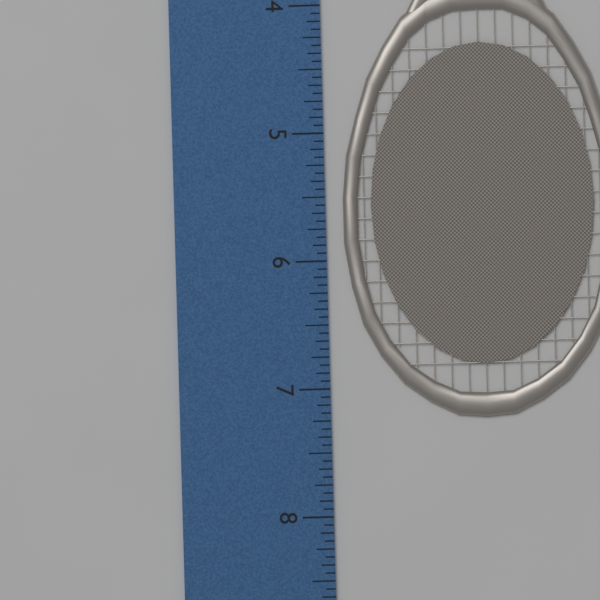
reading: 7.2500 inch
